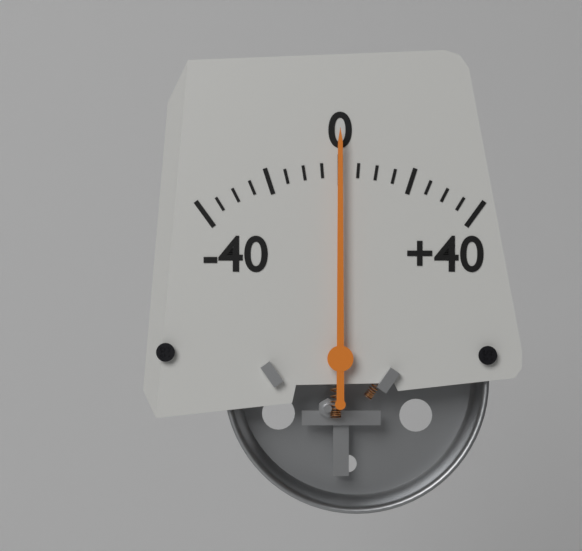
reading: 0 (no unit)
